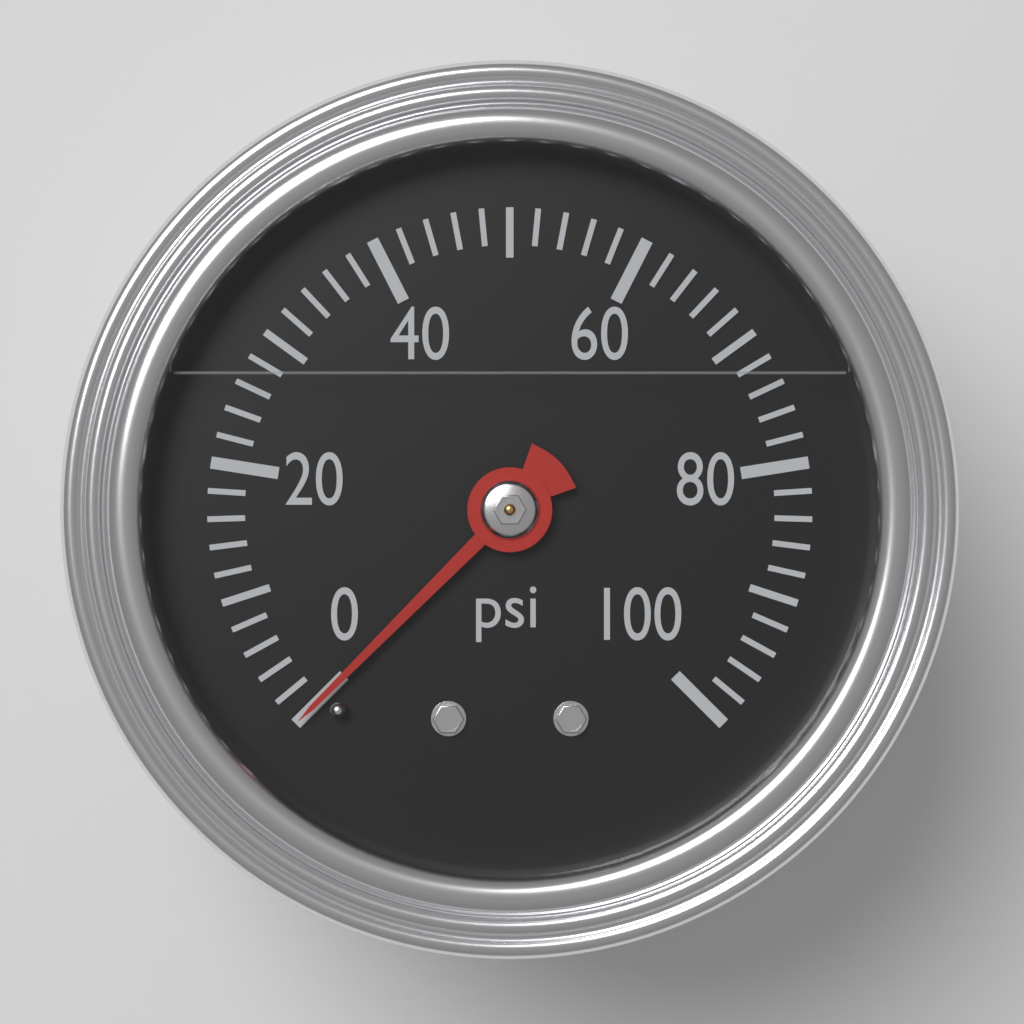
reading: 0 psi
